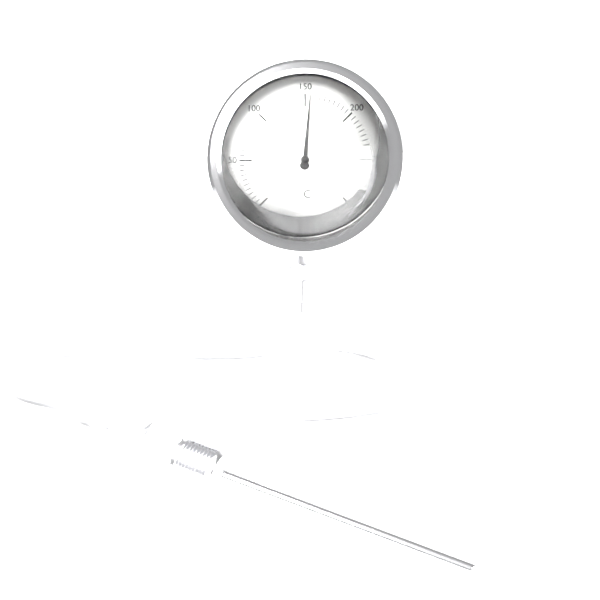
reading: 155 °C
